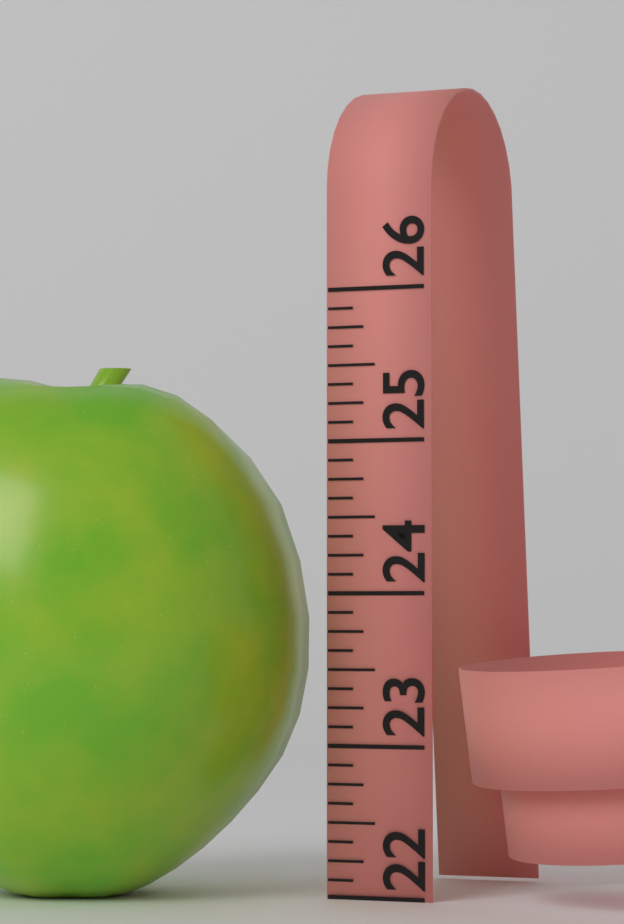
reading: 25.500 (no unit)
